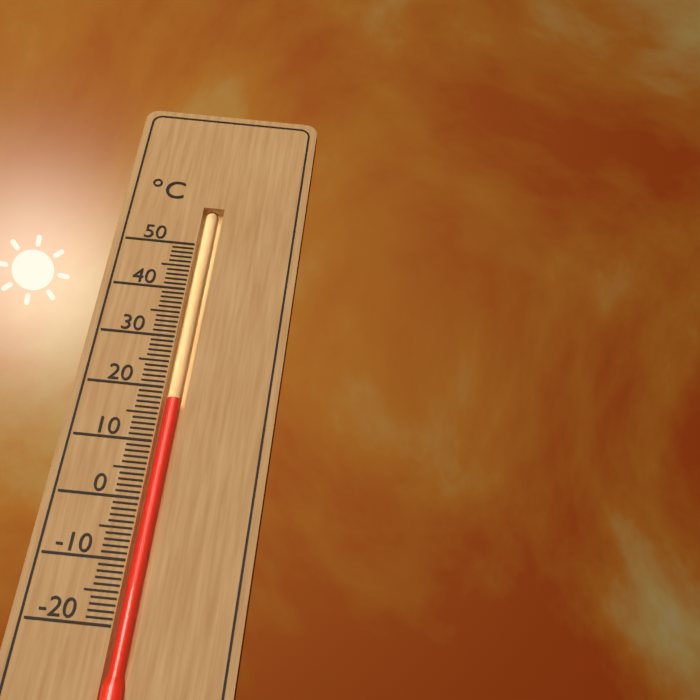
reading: 18 °C
